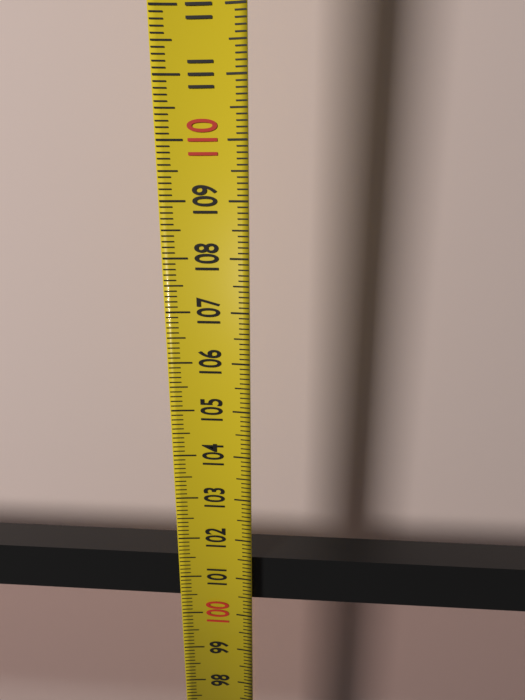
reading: 101.4 (no unit)
